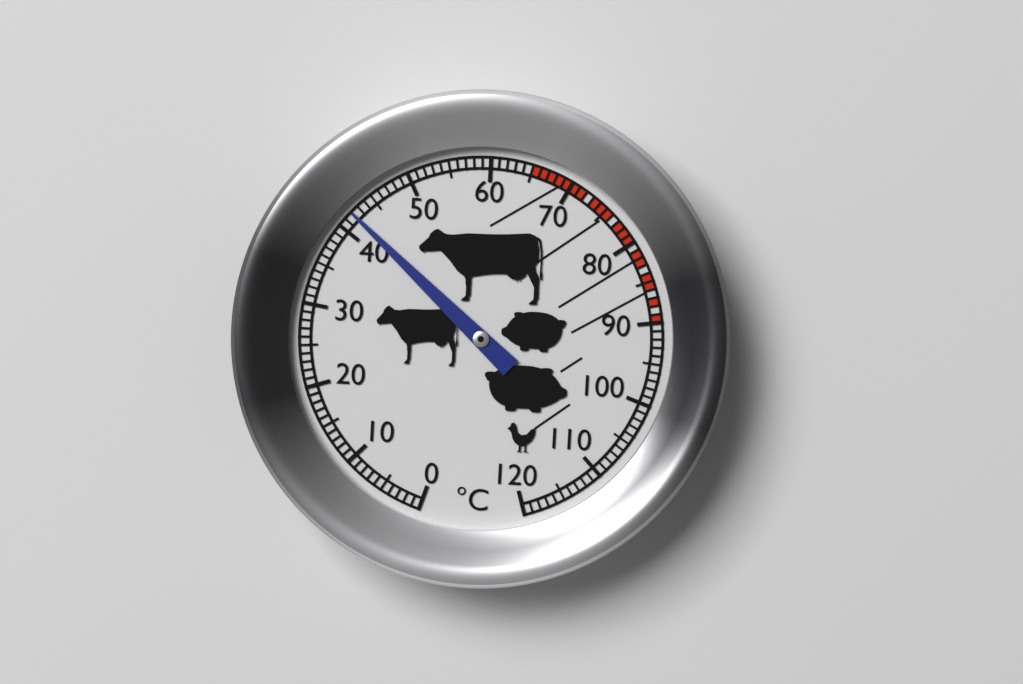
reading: 42 °C
